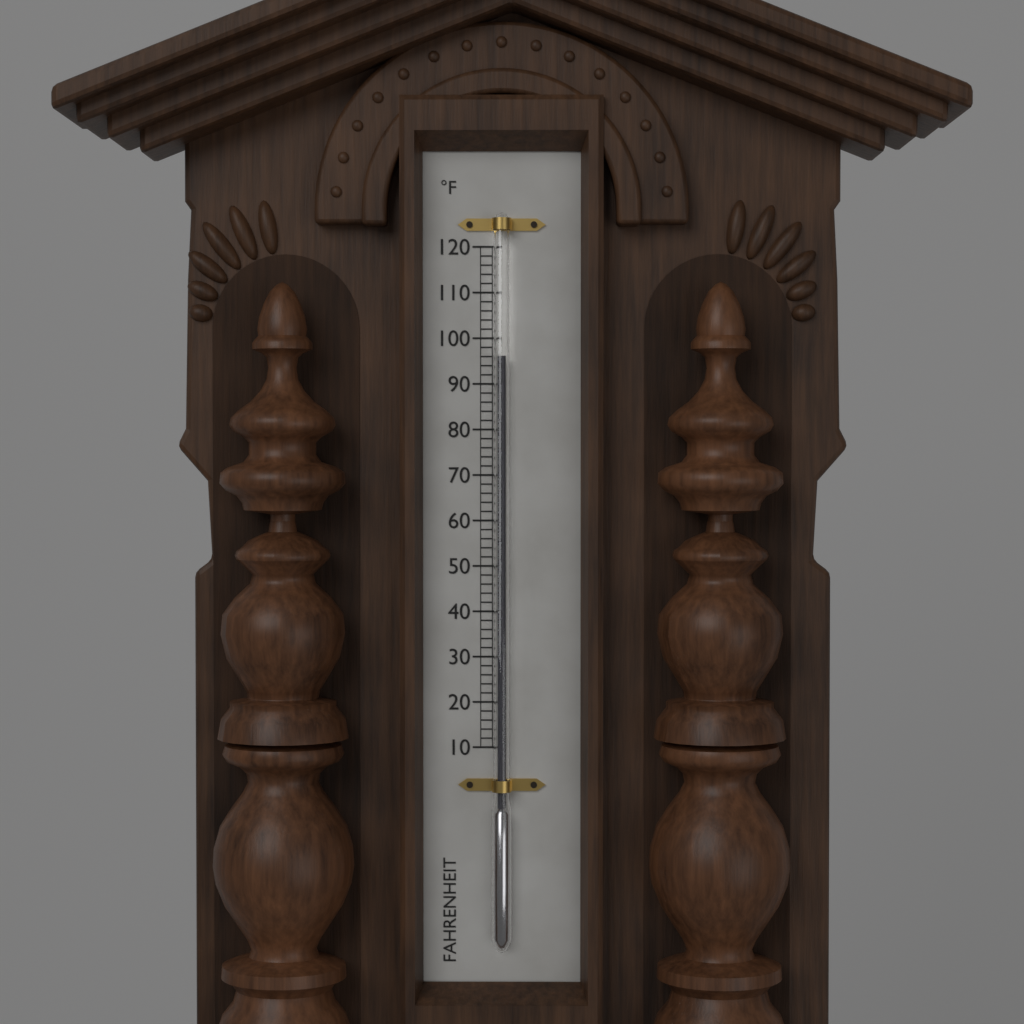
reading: 96 °F
